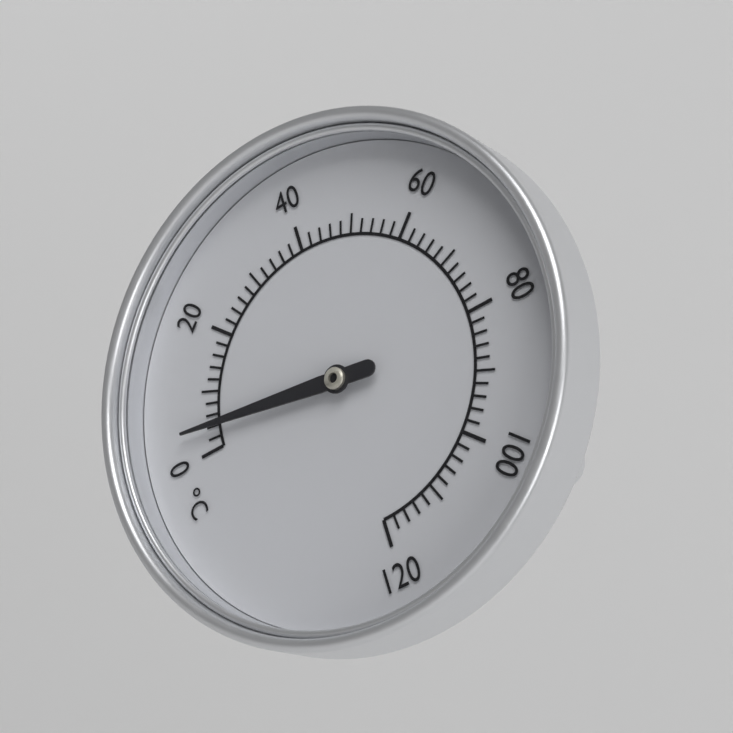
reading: 4 °C
